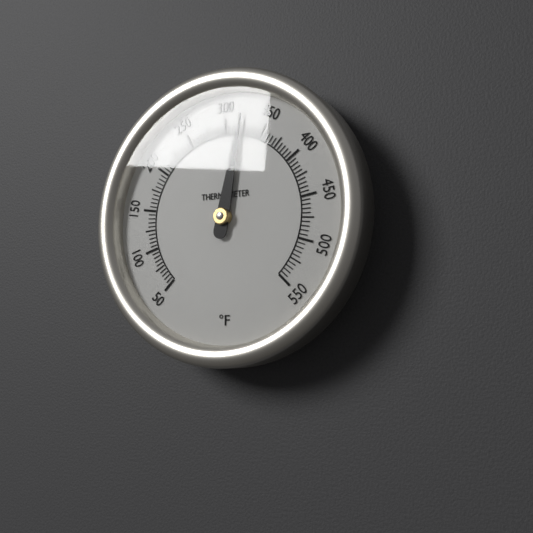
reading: 320 °F
